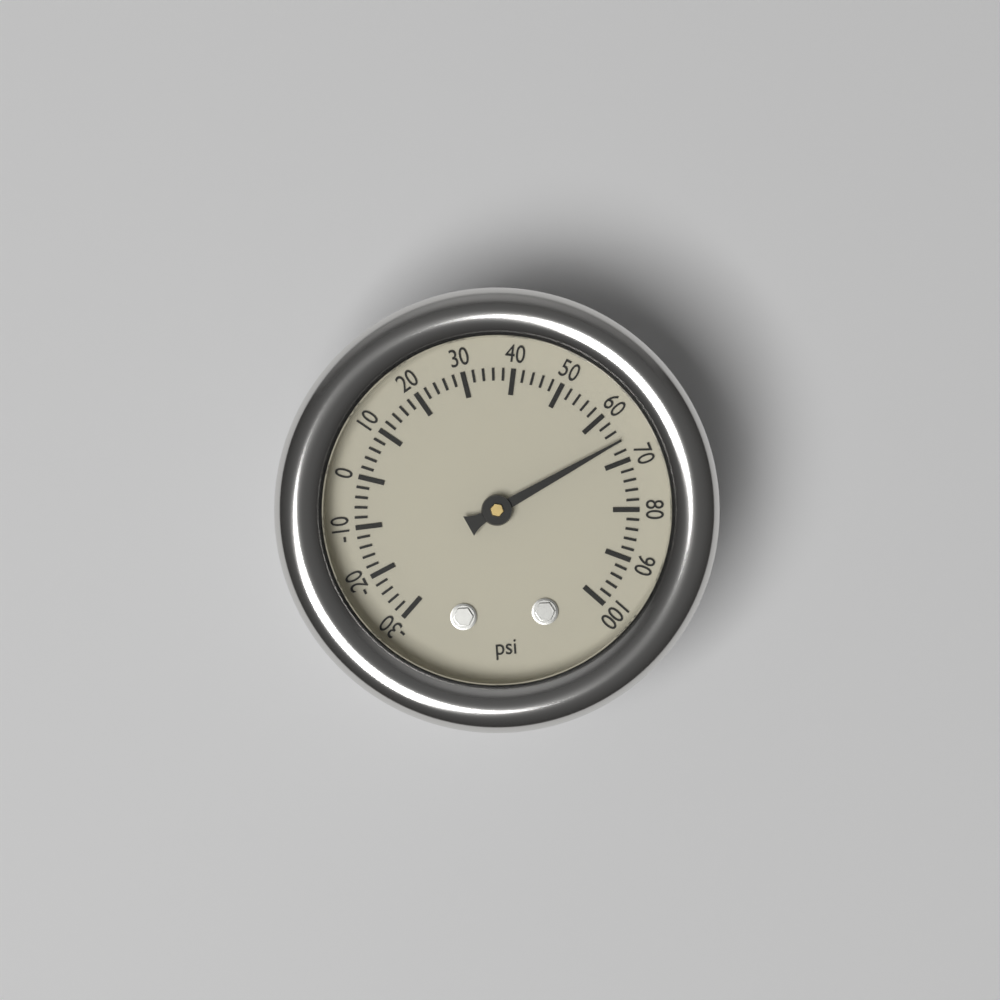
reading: 66 psi
